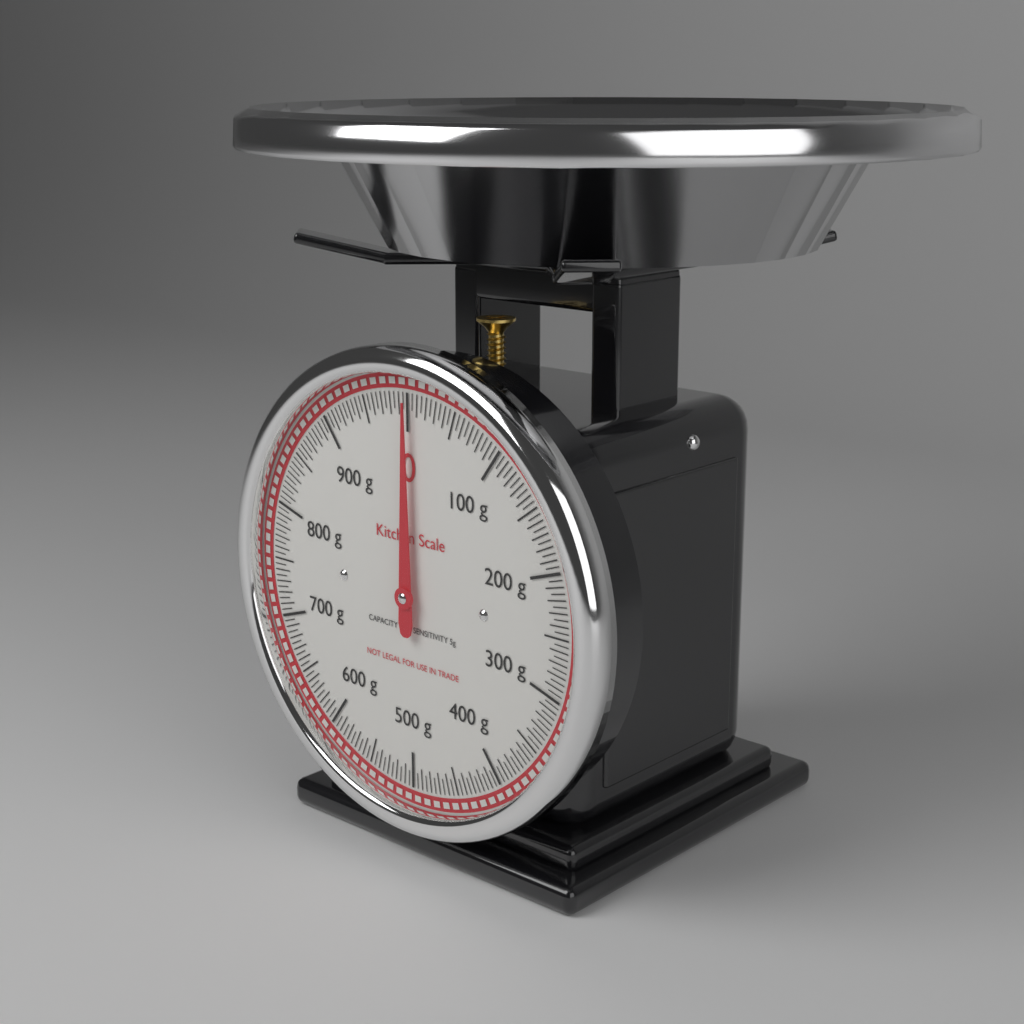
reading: 0 g
